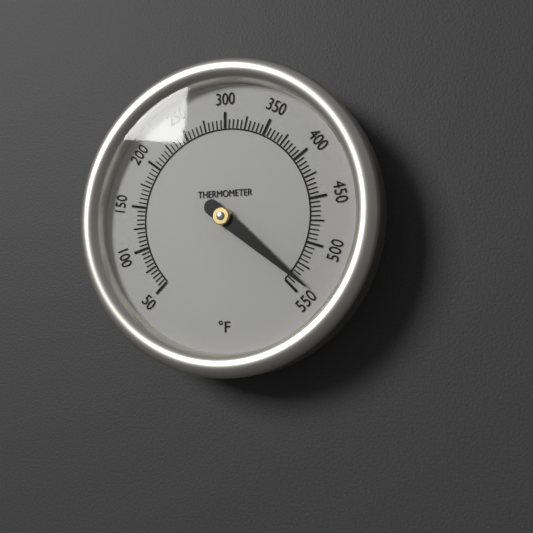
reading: 540 °F
